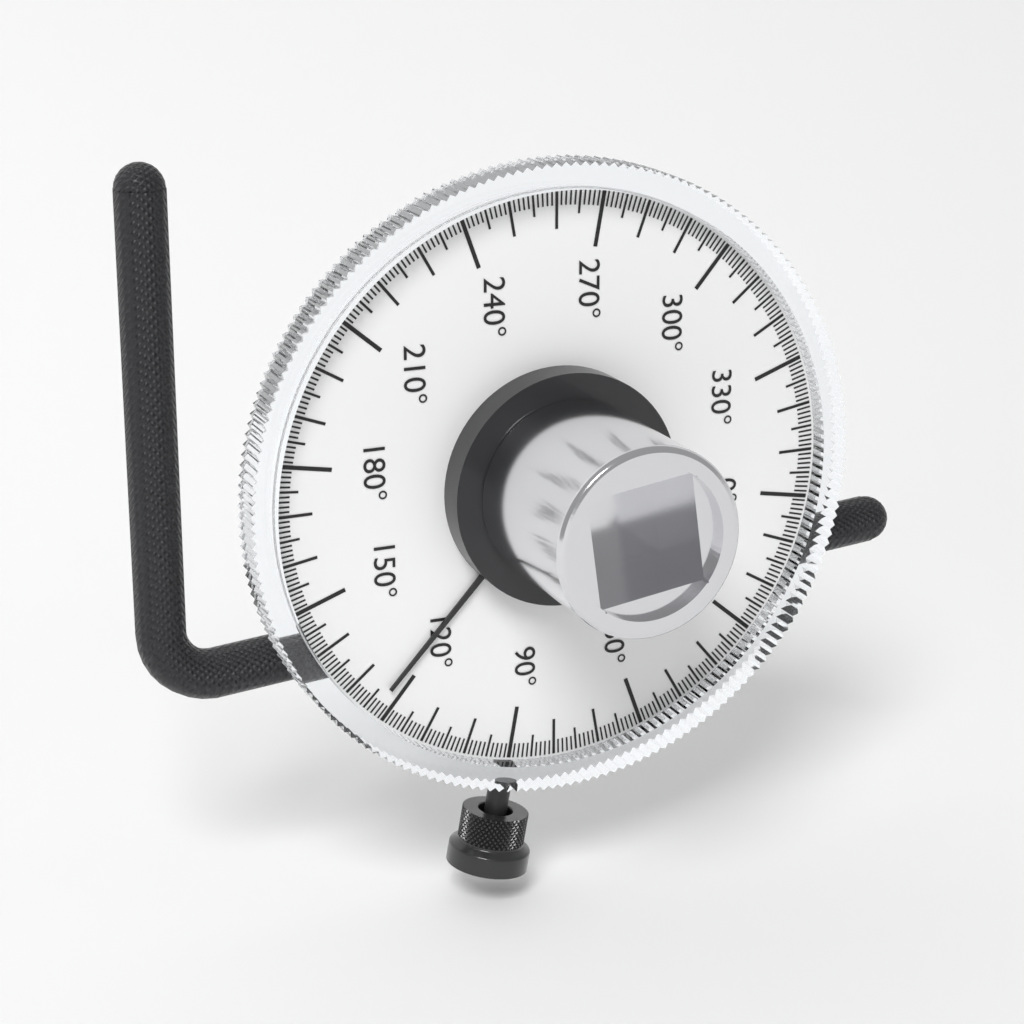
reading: 123 °
